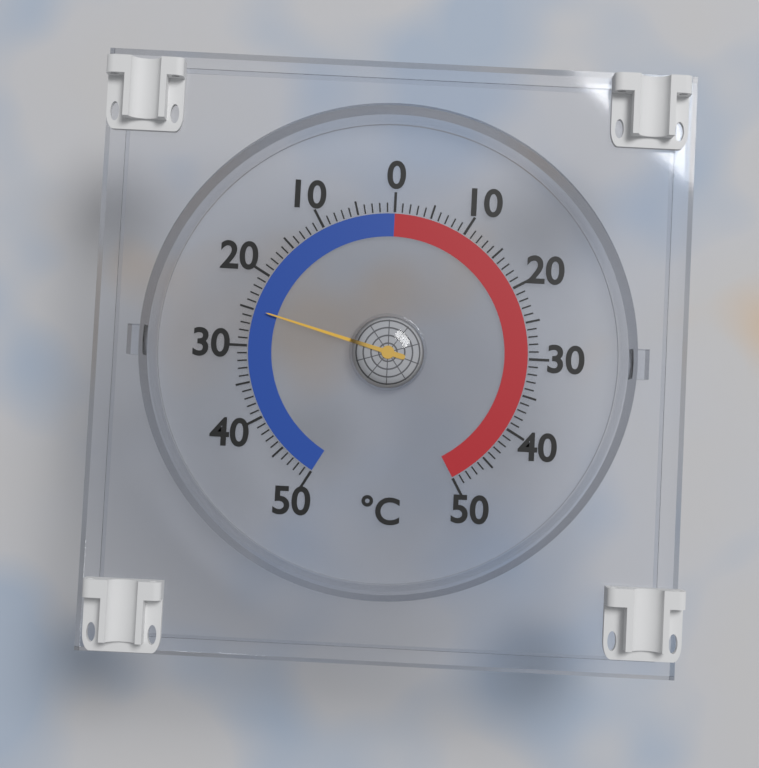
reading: -25 °C
